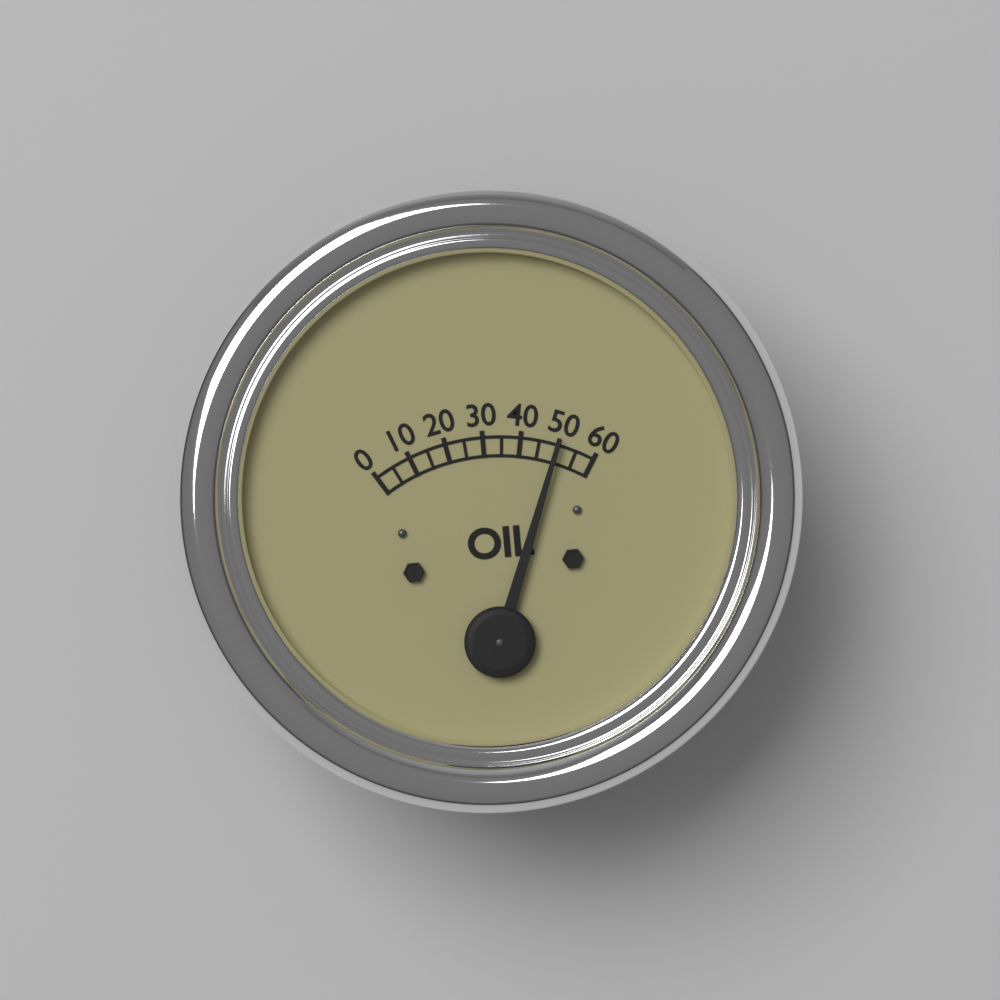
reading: 50 (no unit)
